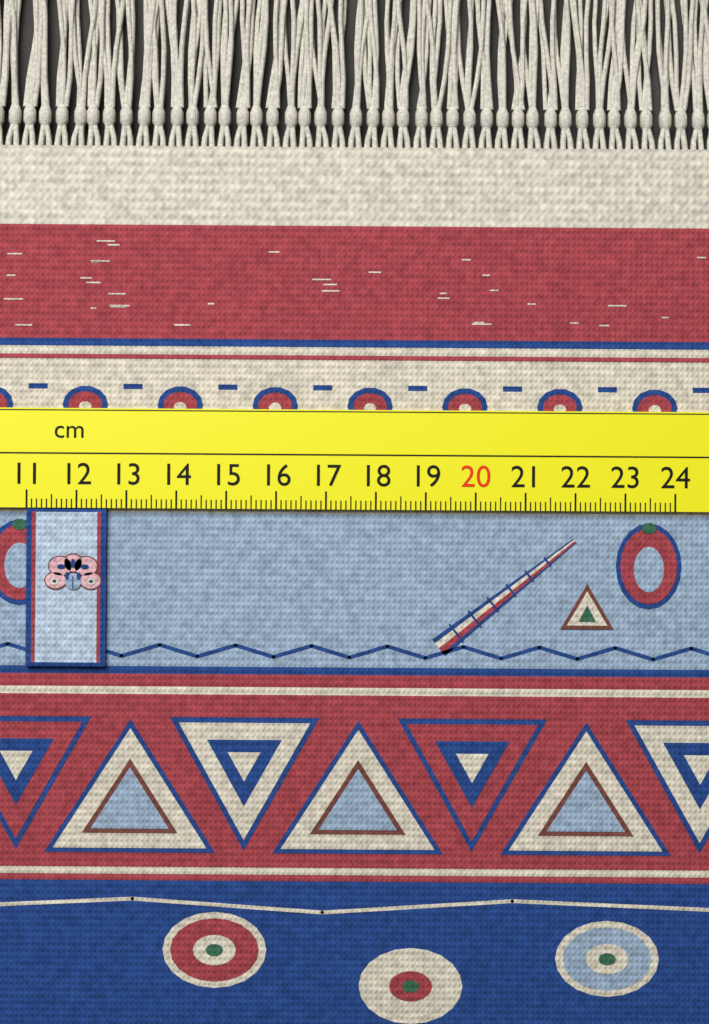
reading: 12.6 cm
